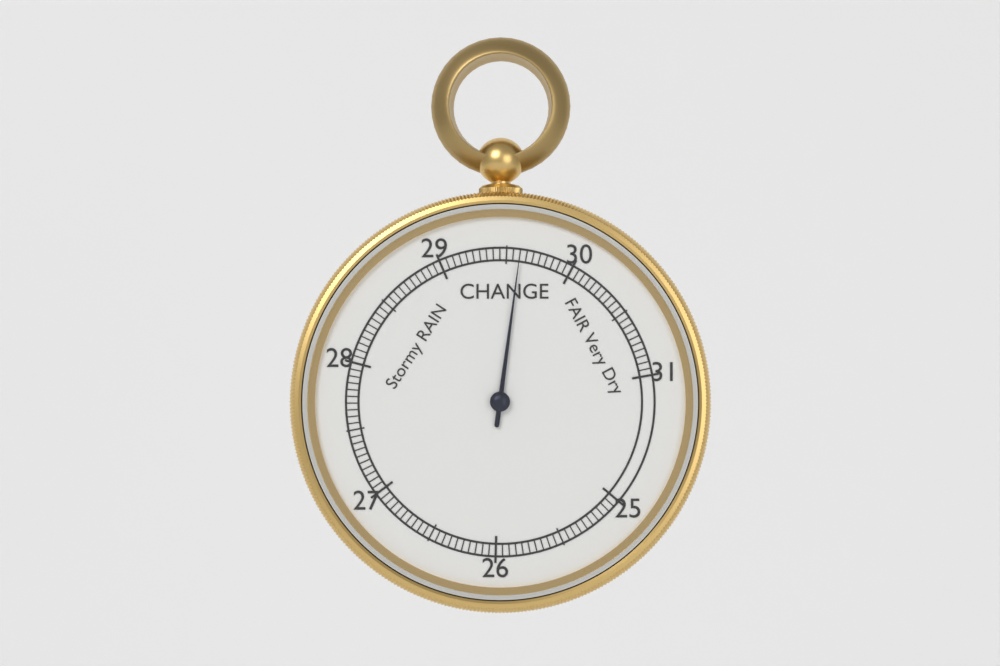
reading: 29.60 inHg
